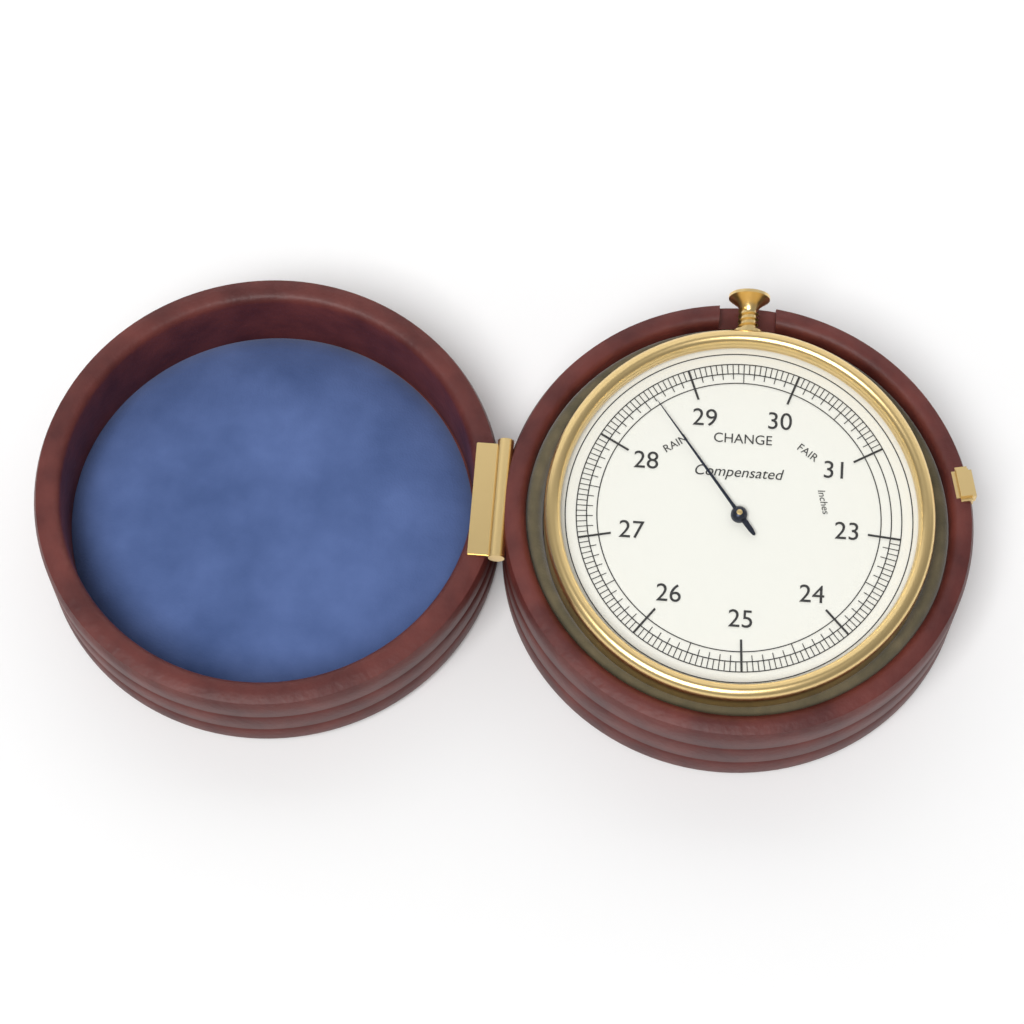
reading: 28.60 inches
